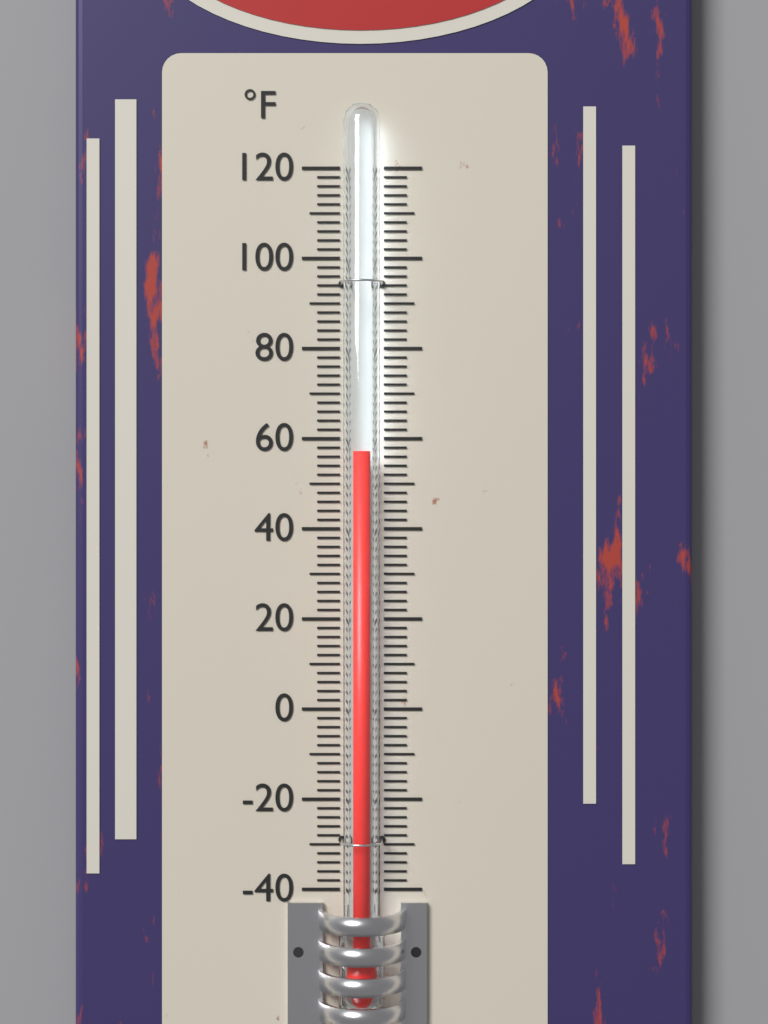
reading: 57 °F
